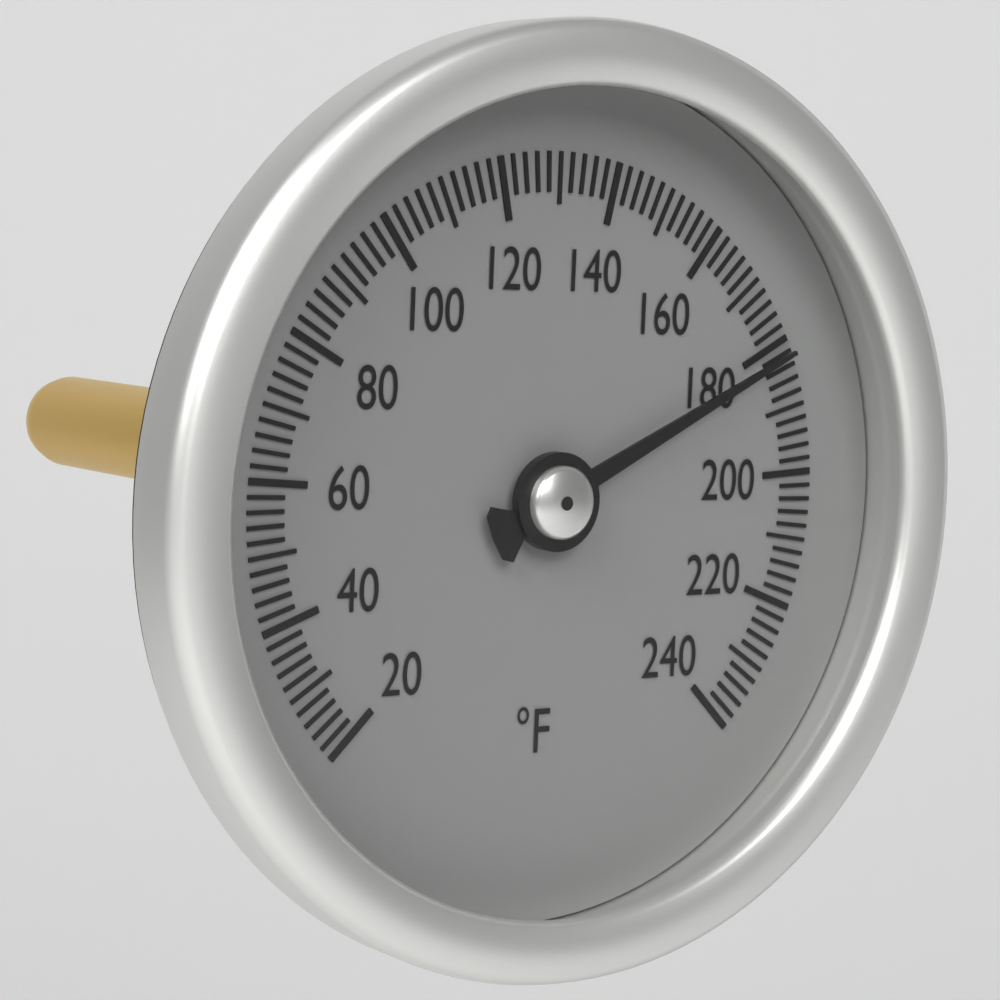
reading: 182 °F
